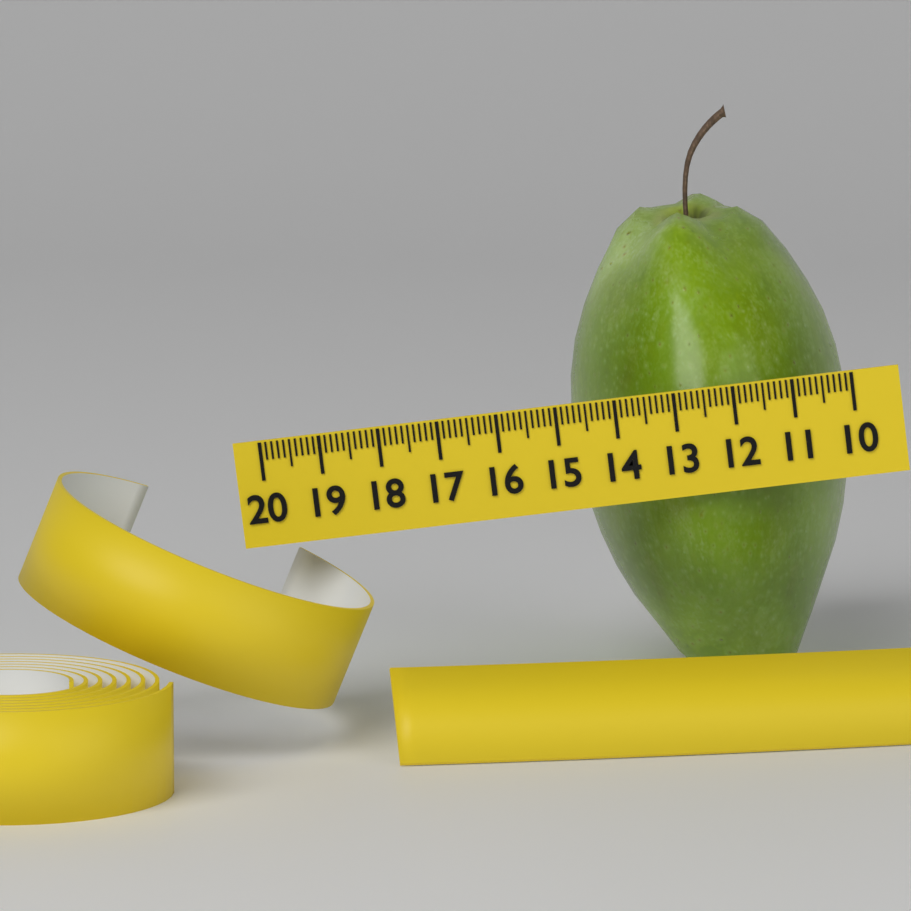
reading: 14.8 (no unit)
